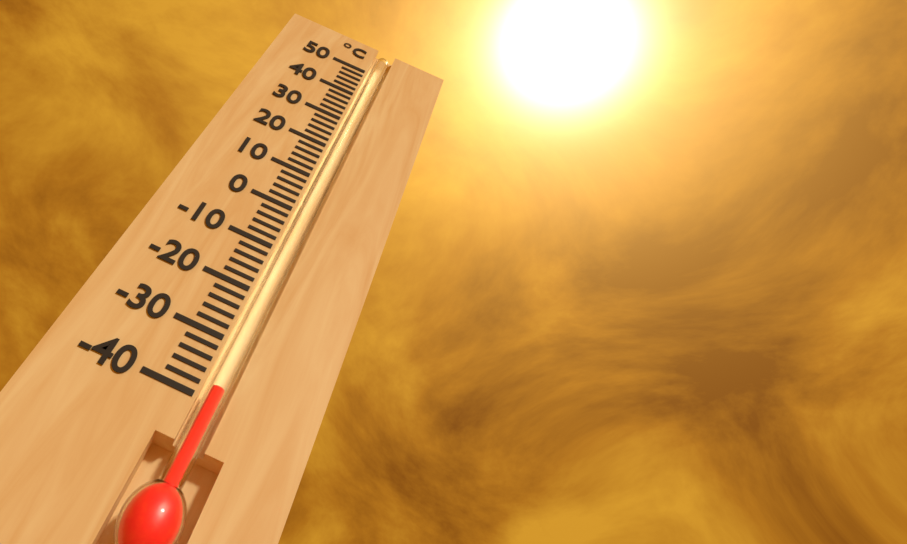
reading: -38 °C
